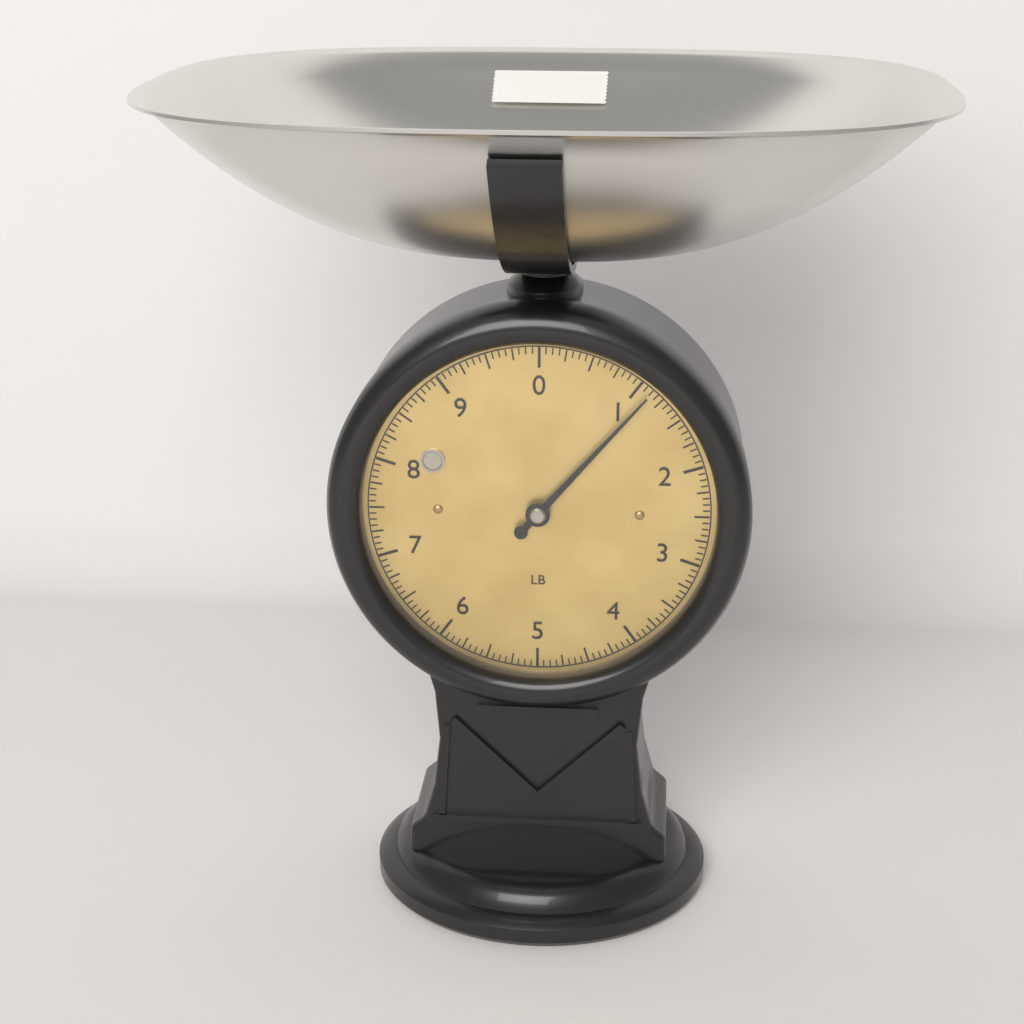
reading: 1.1250 lb
